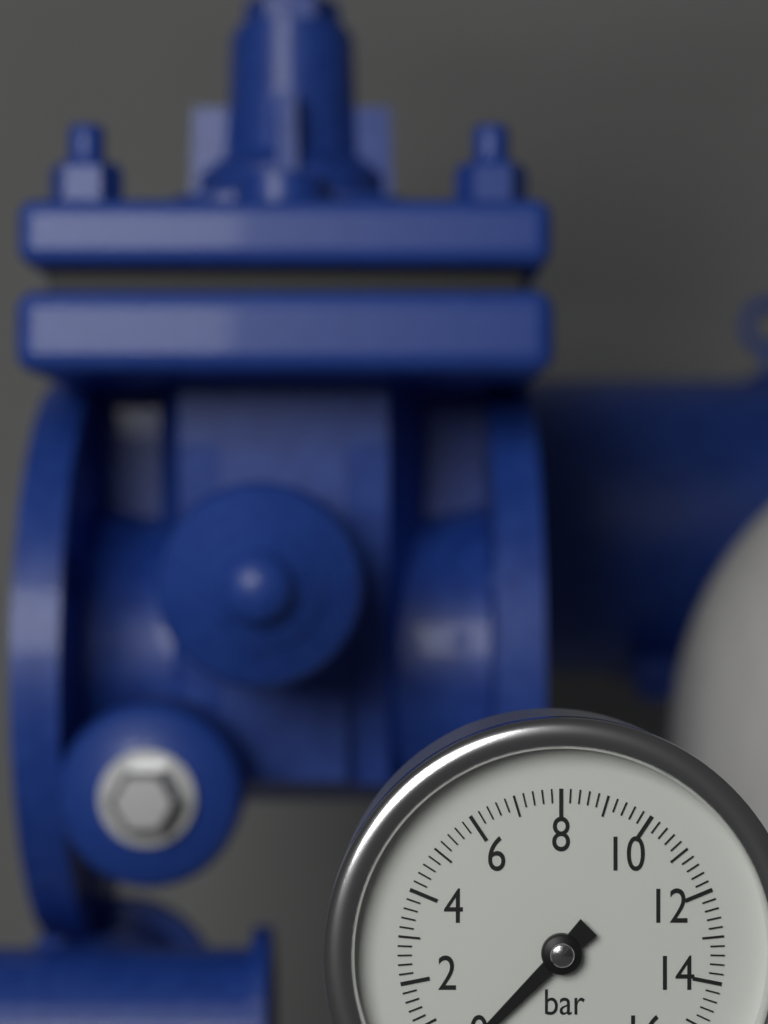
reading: 0.0 bar
